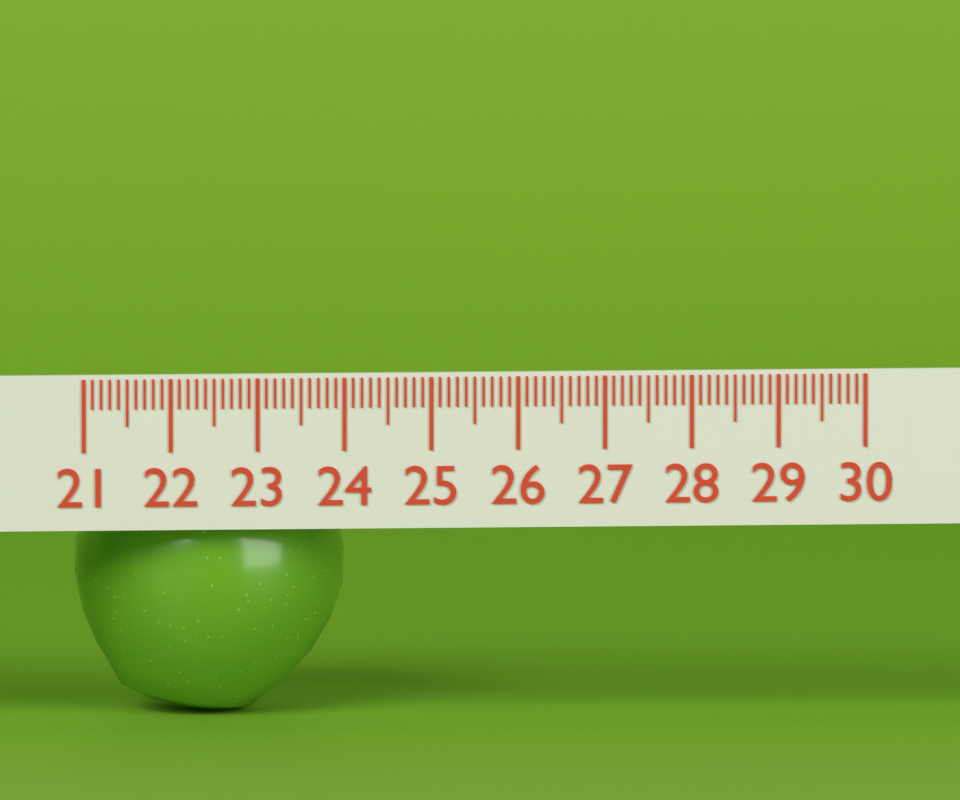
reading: 24.1 (no unit)
